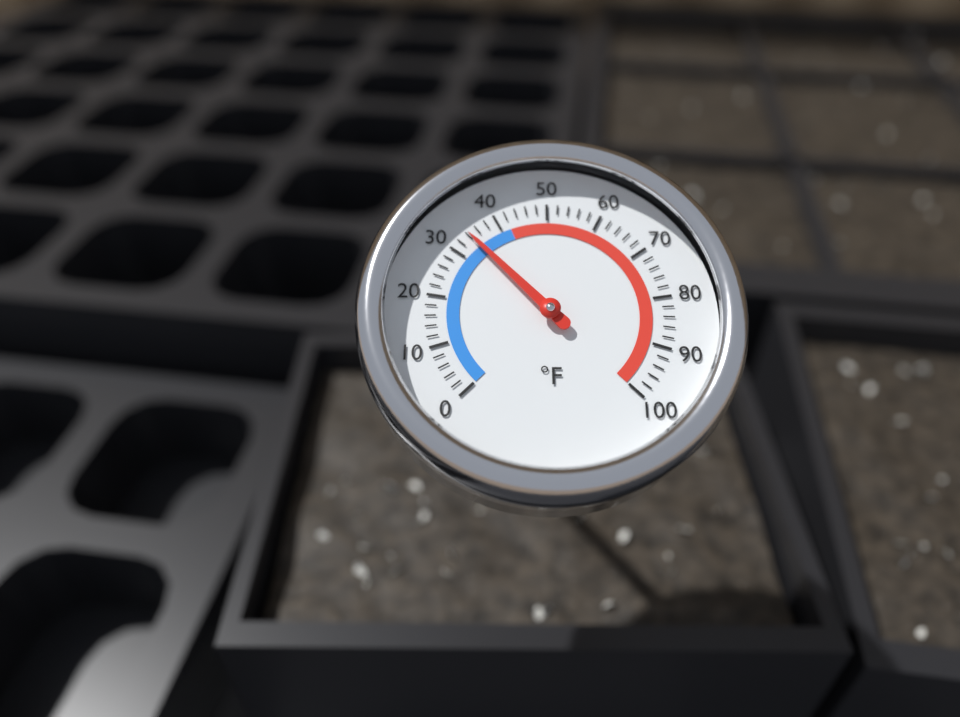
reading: 34 °F
